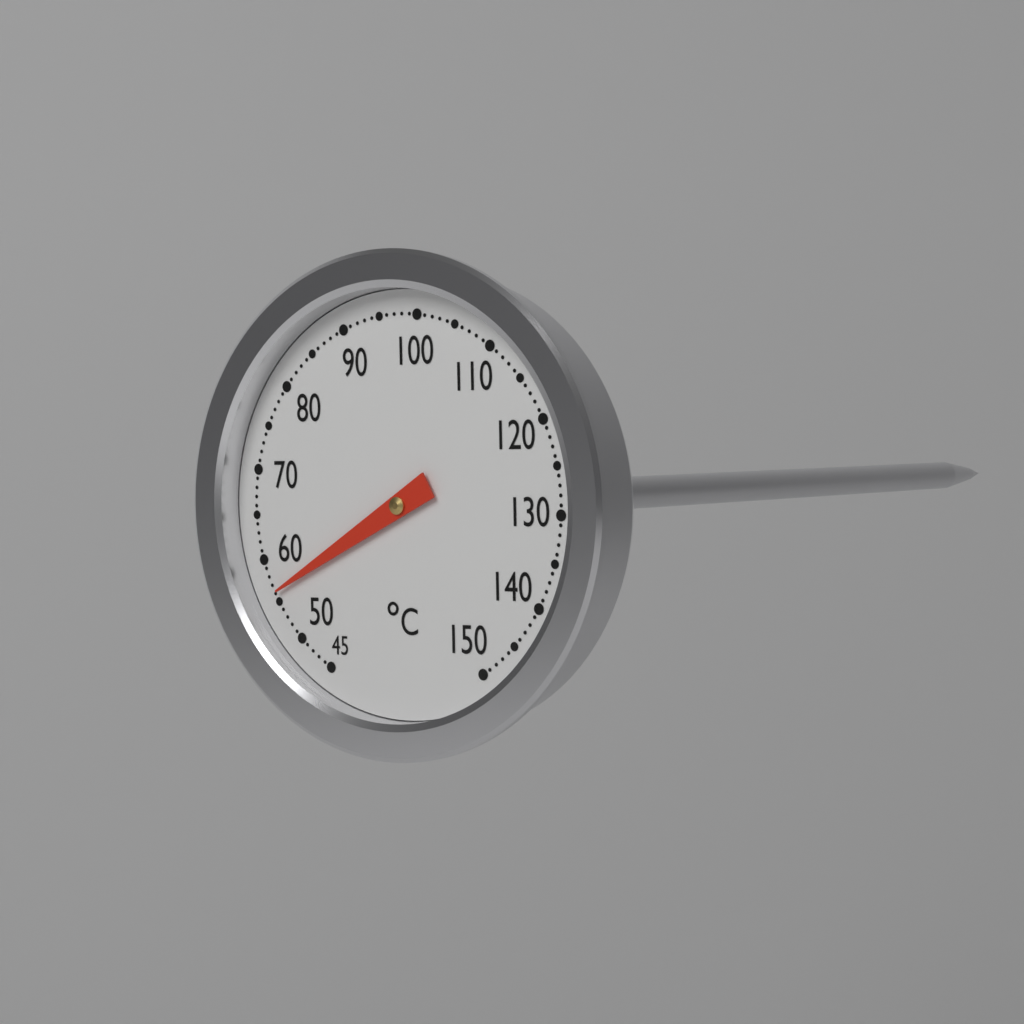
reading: 56 °C
